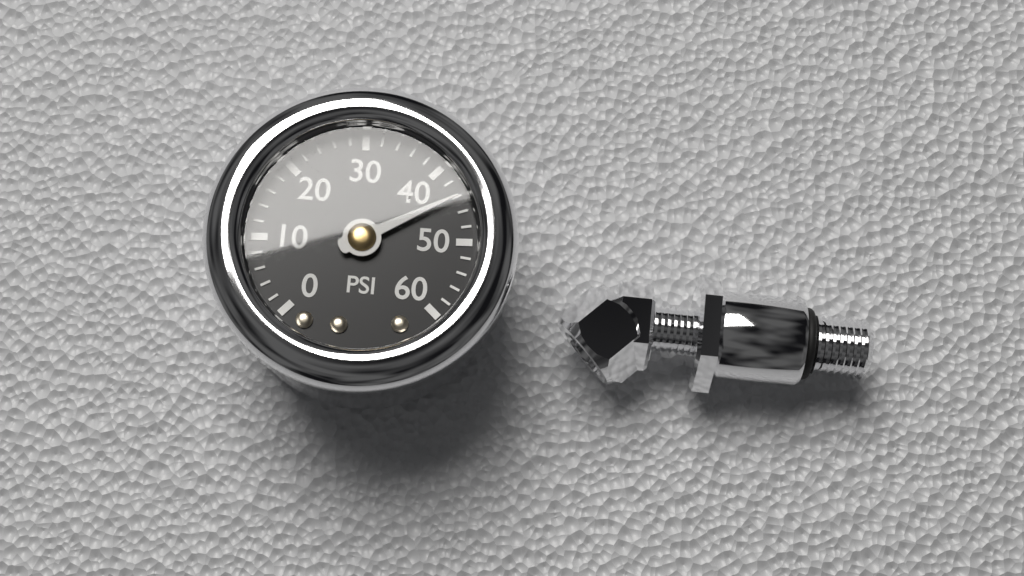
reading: 44 psi
